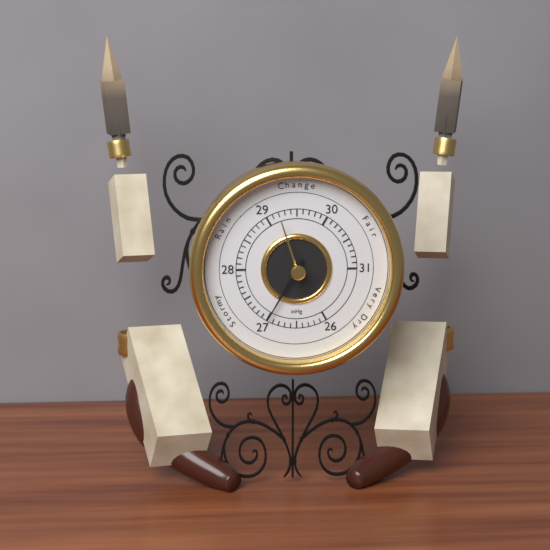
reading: 27.0 inHg
